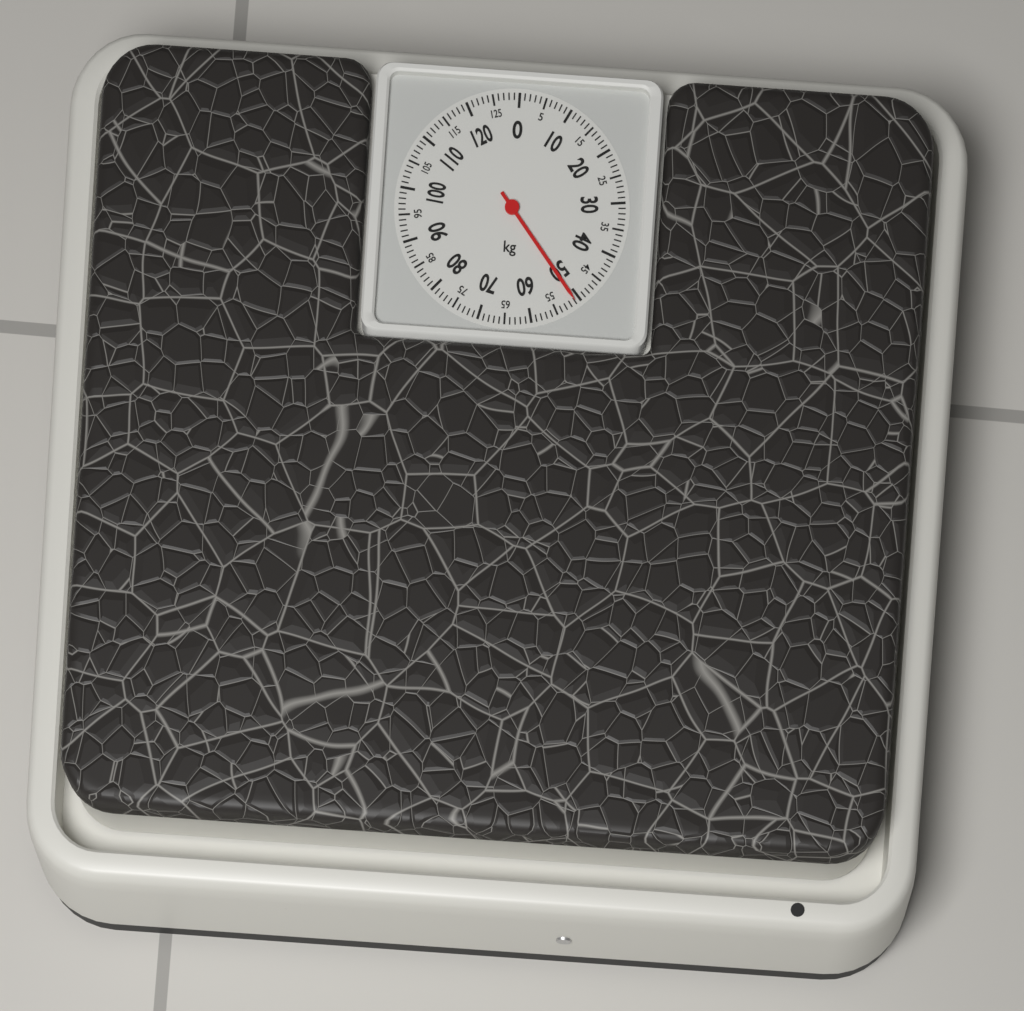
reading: 51 kg
